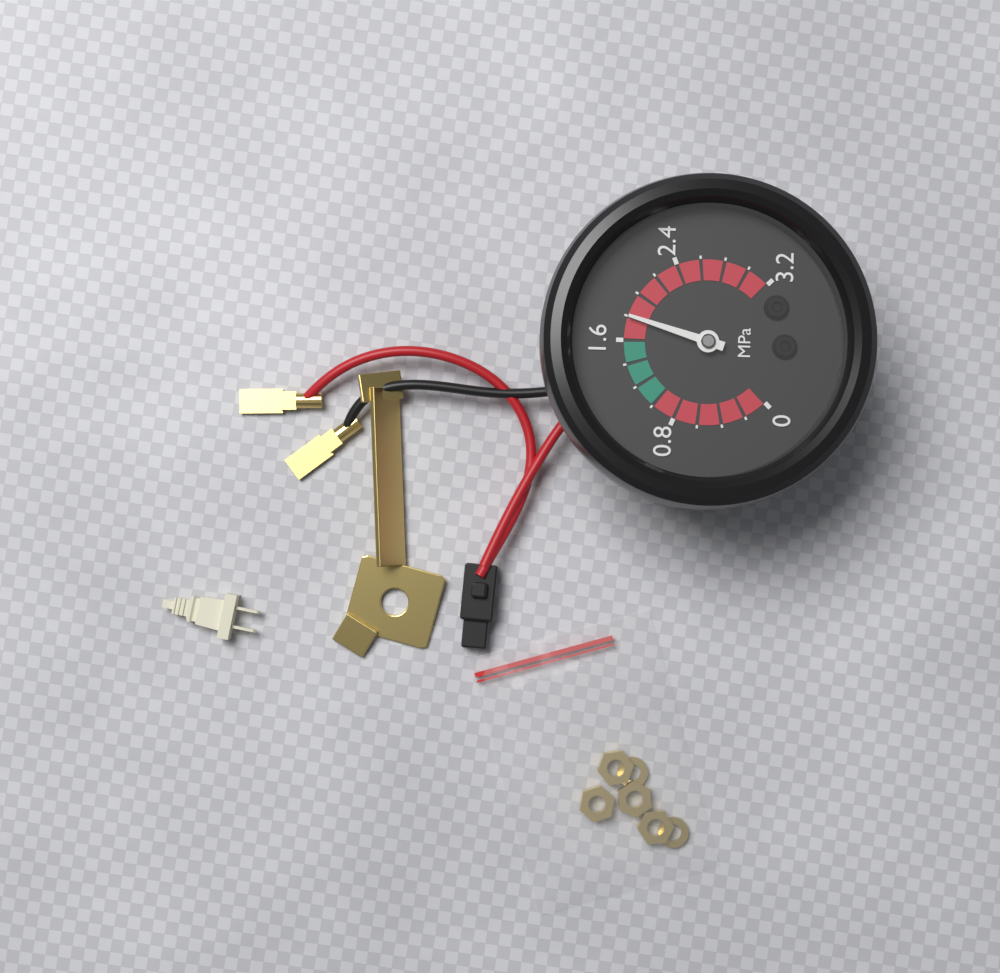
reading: 1.8 MPa
